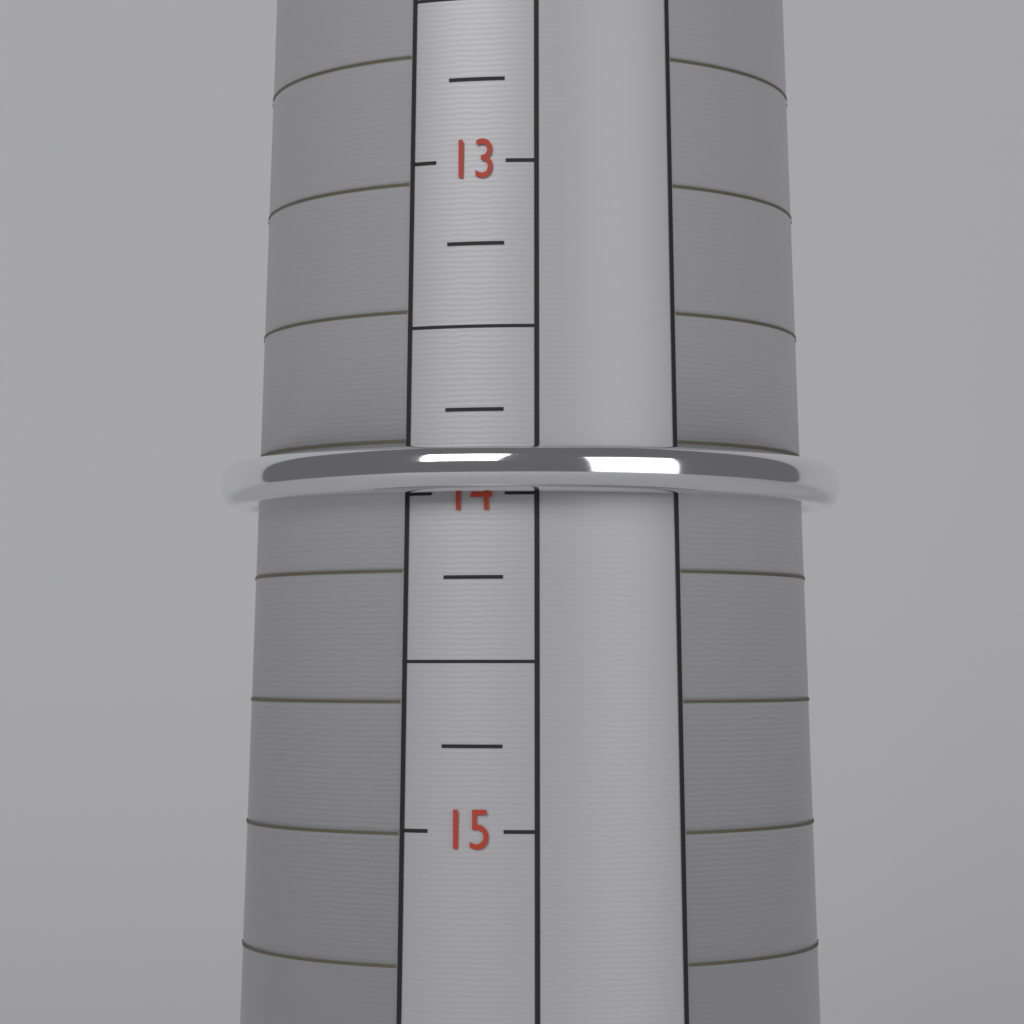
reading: 14.00 (no unit)
